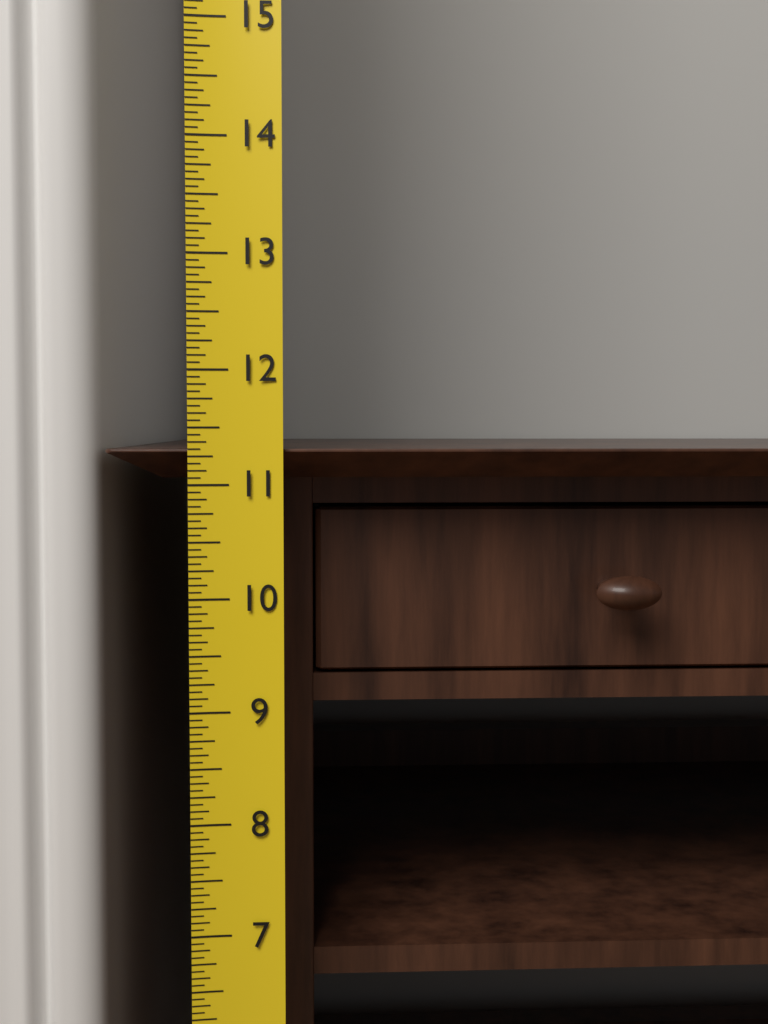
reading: 11.3125 (no unit)
